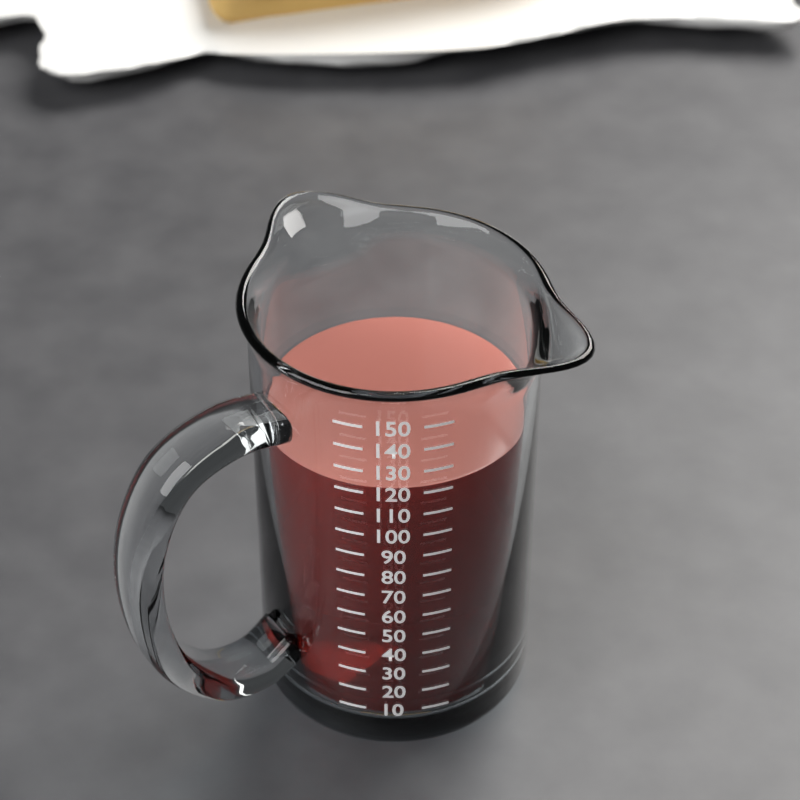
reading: 120 (no unit)
